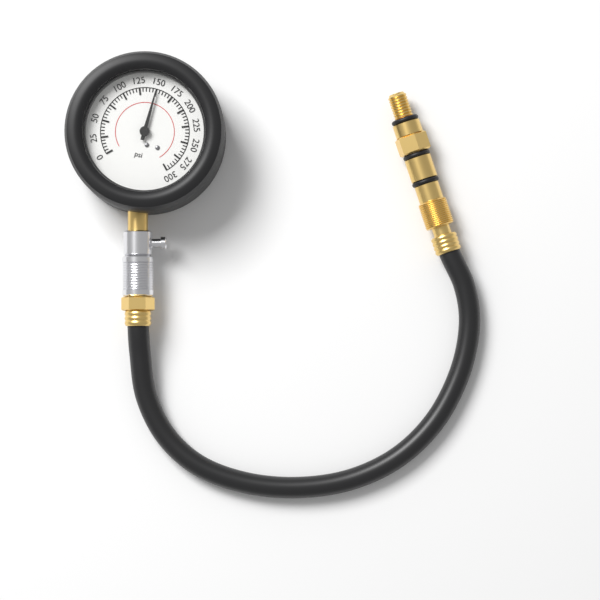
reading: 150 psi
